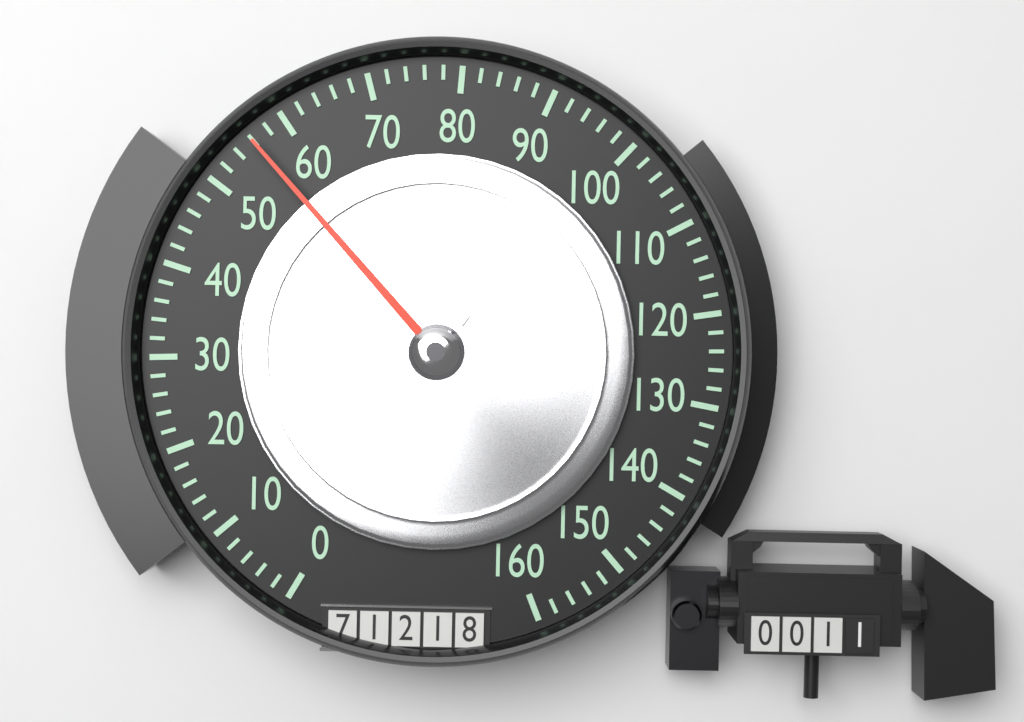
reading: 56 (no unit)
